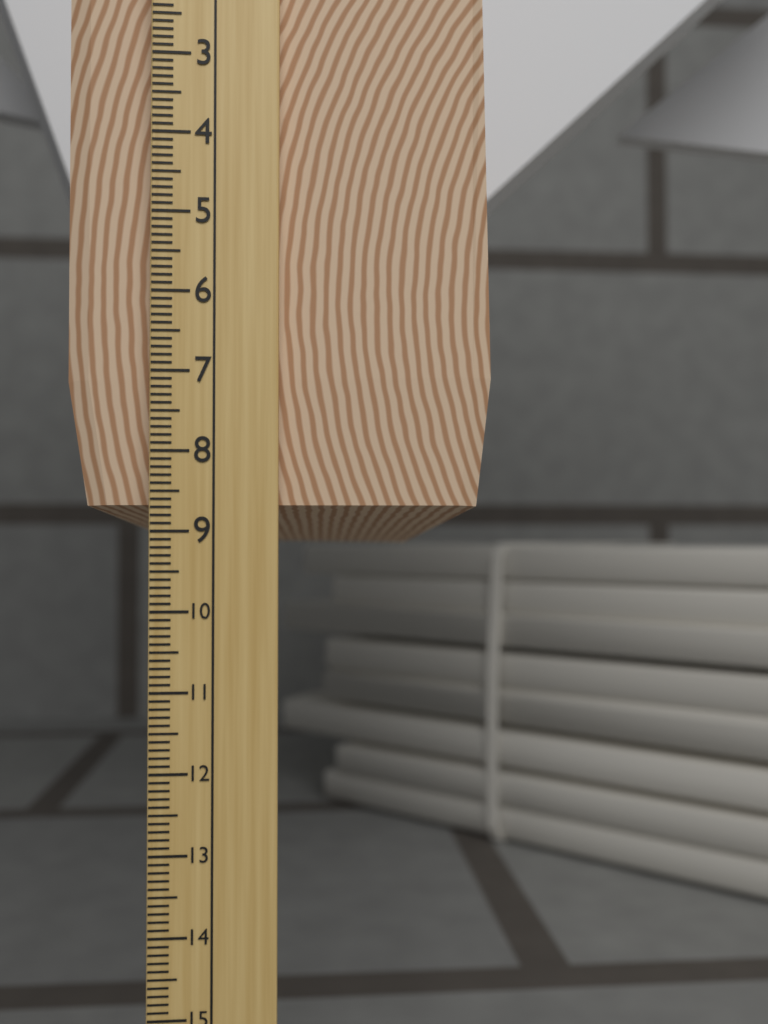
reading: 9.2 cm
